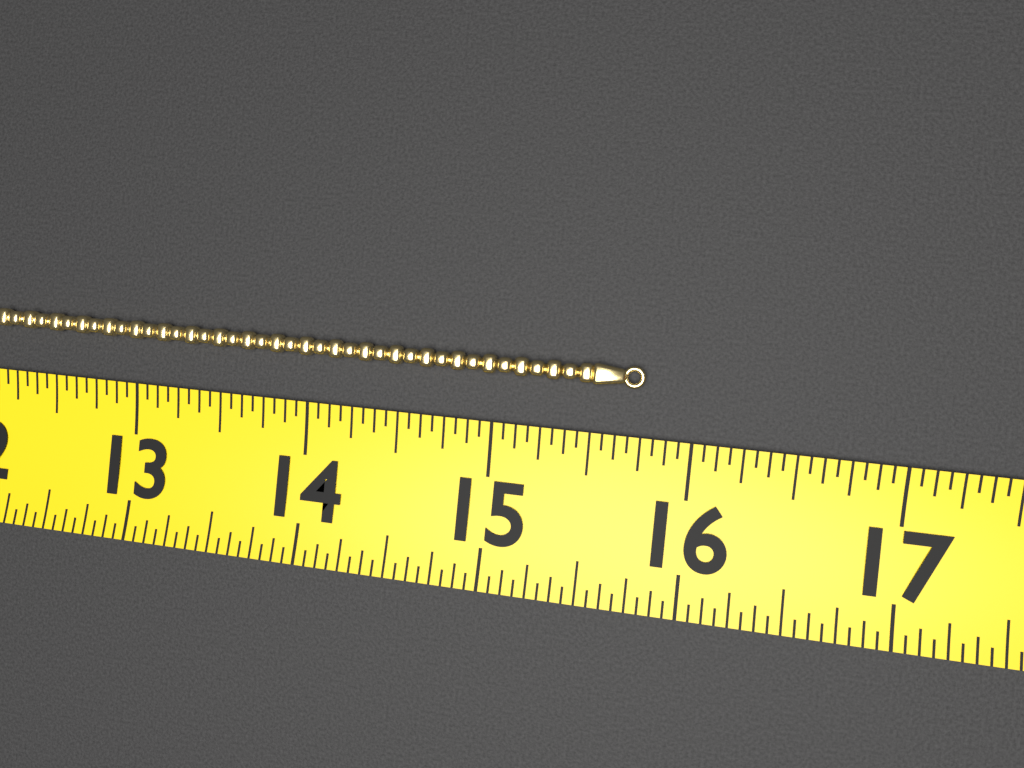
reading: 15.7500 (no unit)
